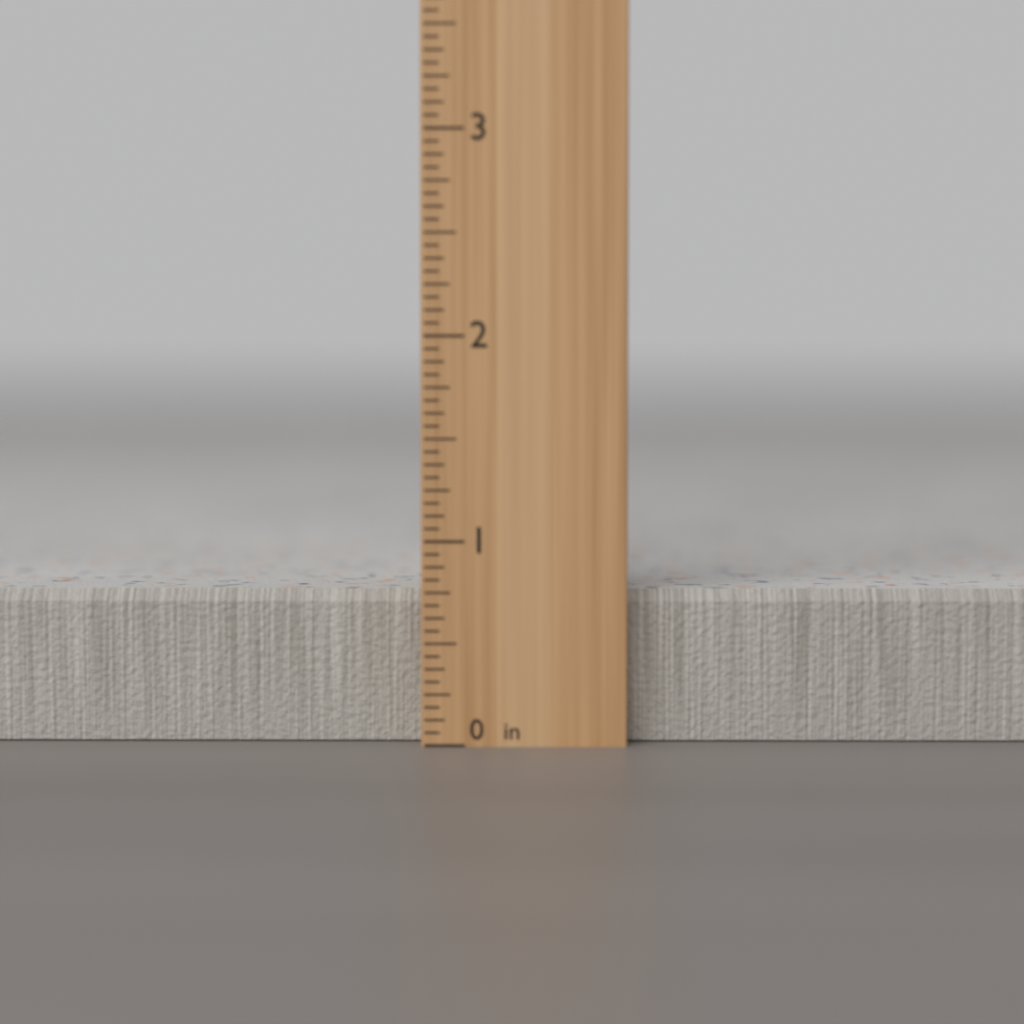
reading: 0.7500 in
